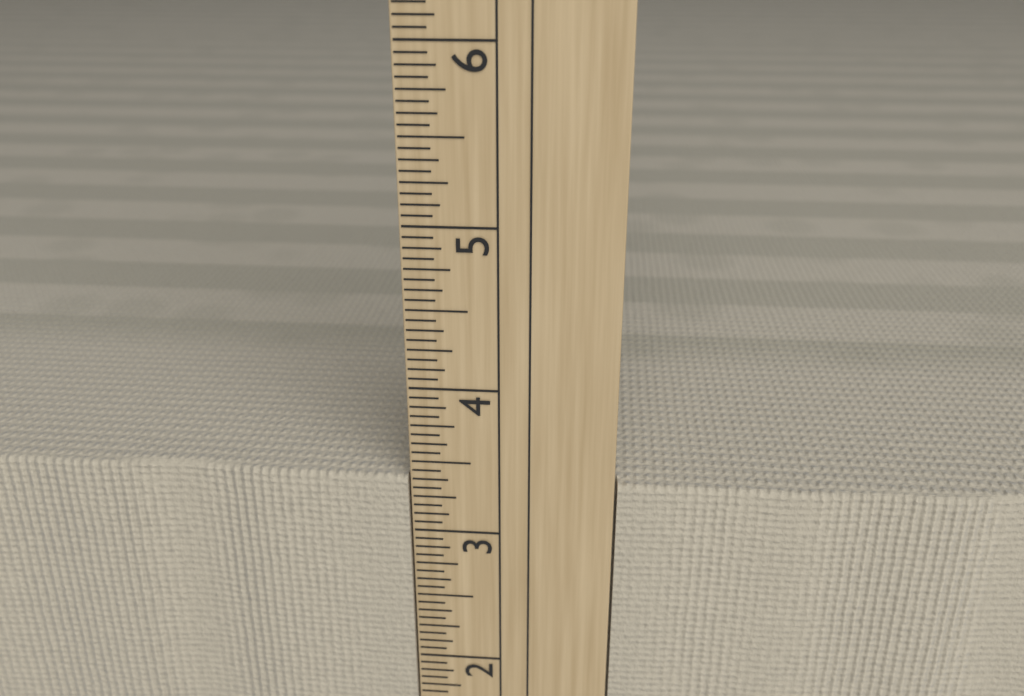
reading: 3.3750 in
